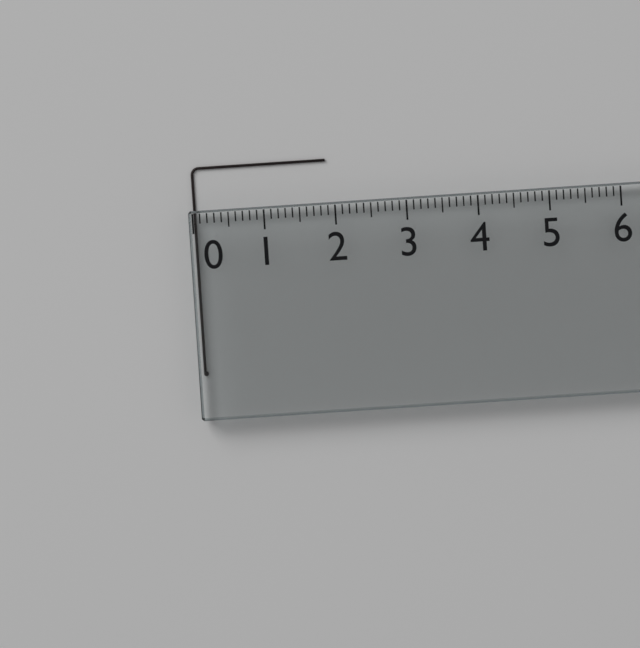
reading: 1.9 (no unit)
